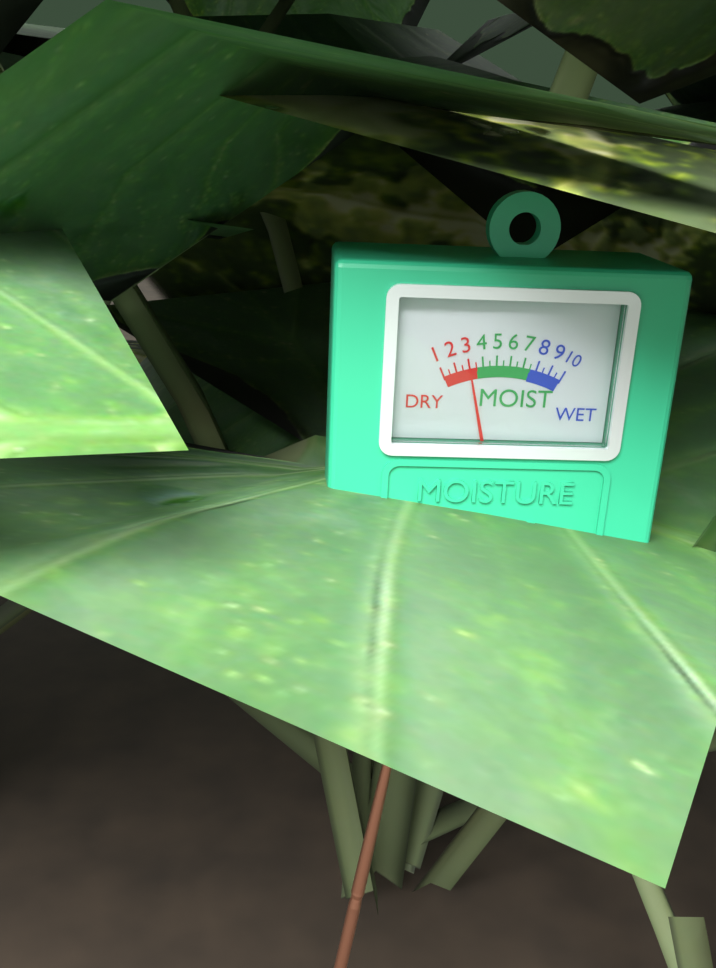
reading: 3.0 (no unit)
